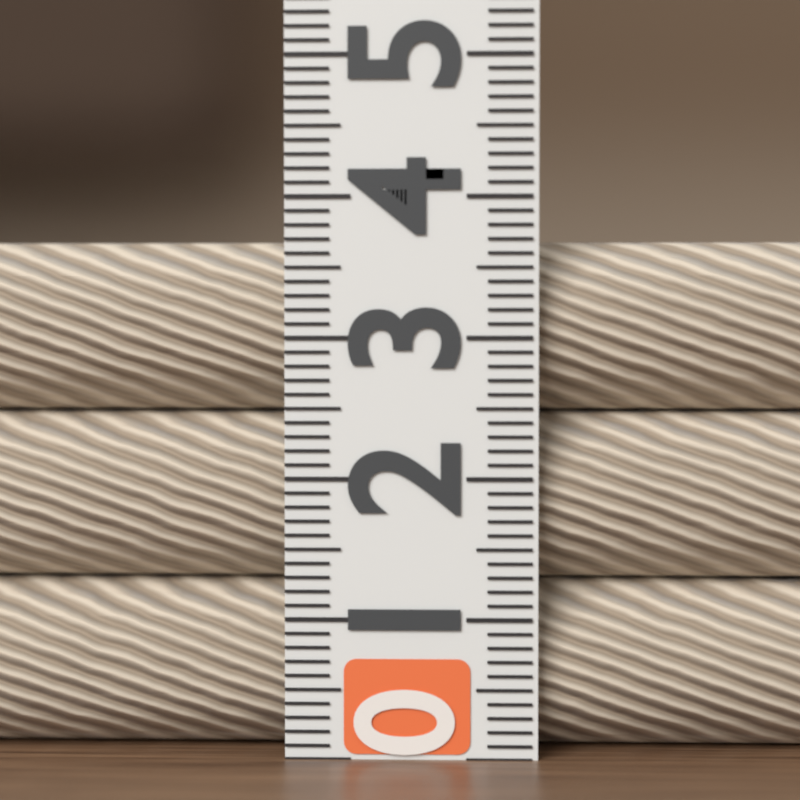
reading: 3.7 (no unit)
